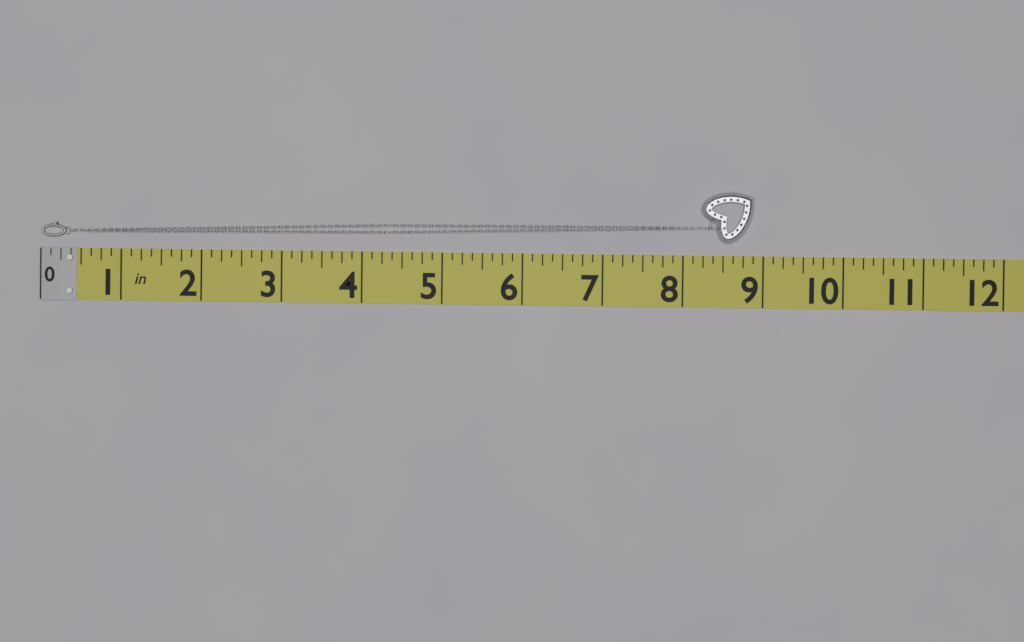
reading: 8.875 in
